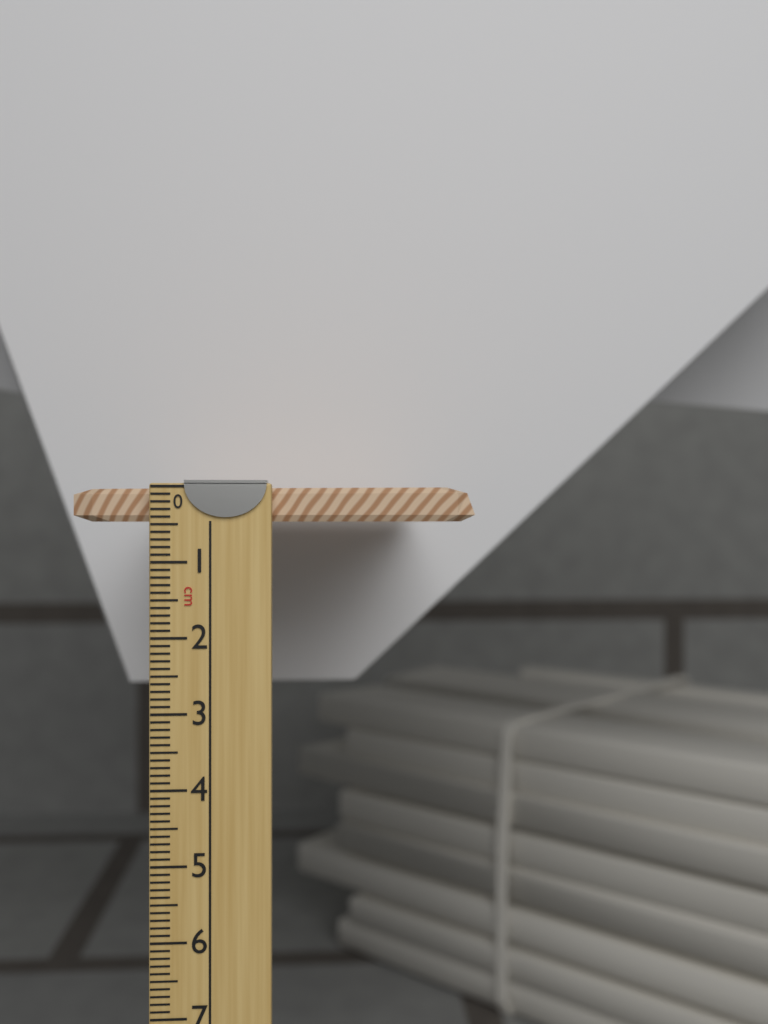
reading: 0.5 cm
